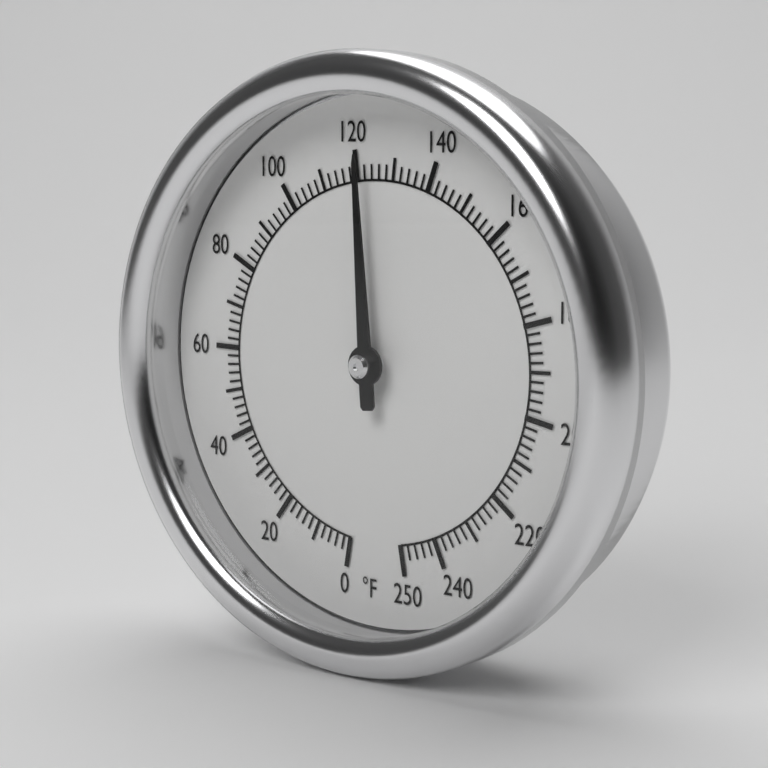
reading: 122 °F
